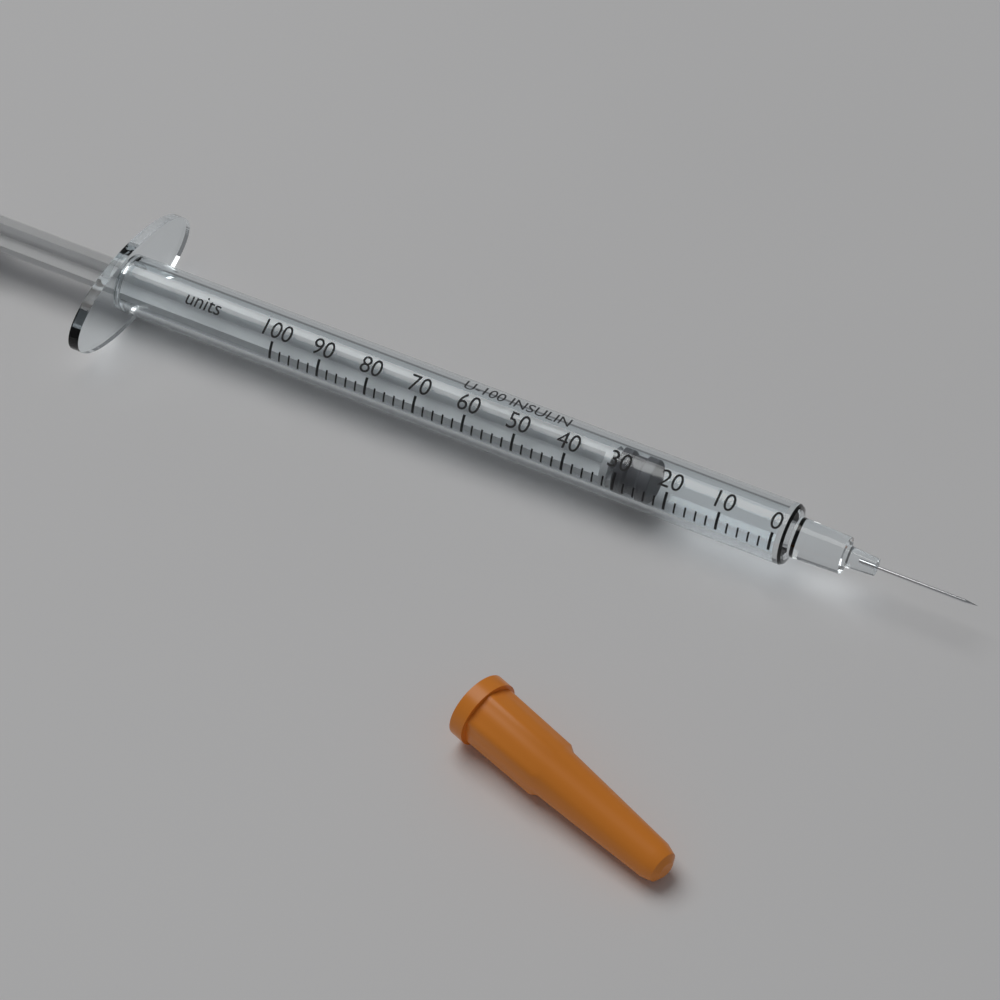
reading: 24 units
